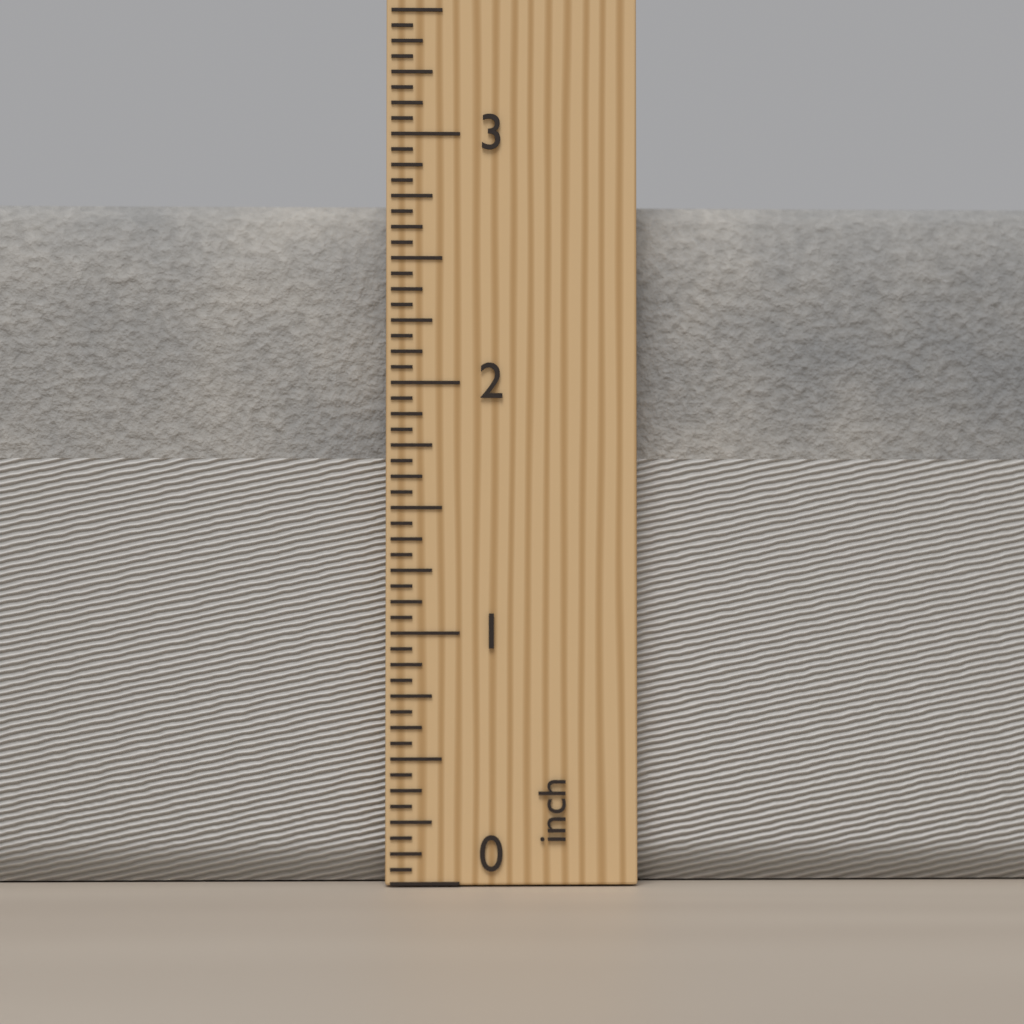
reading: 2.7500 inch
